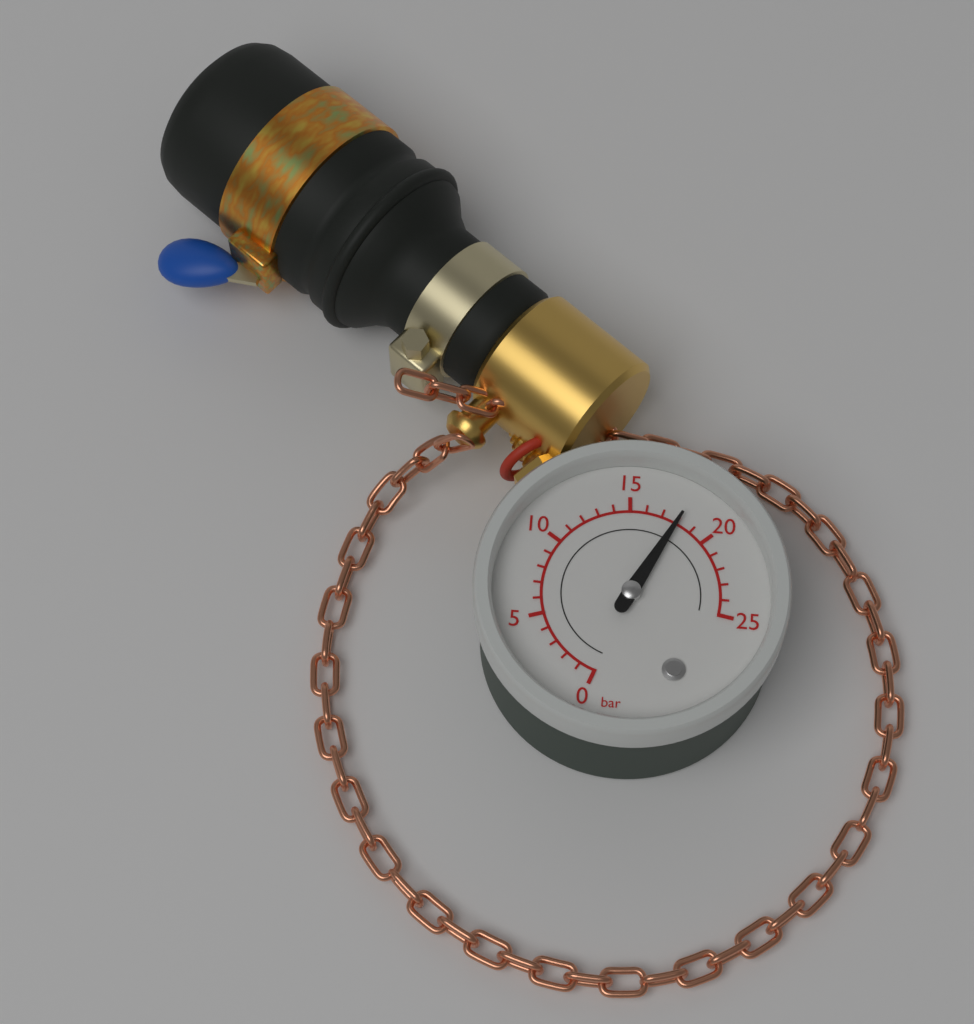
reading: 18 bar
